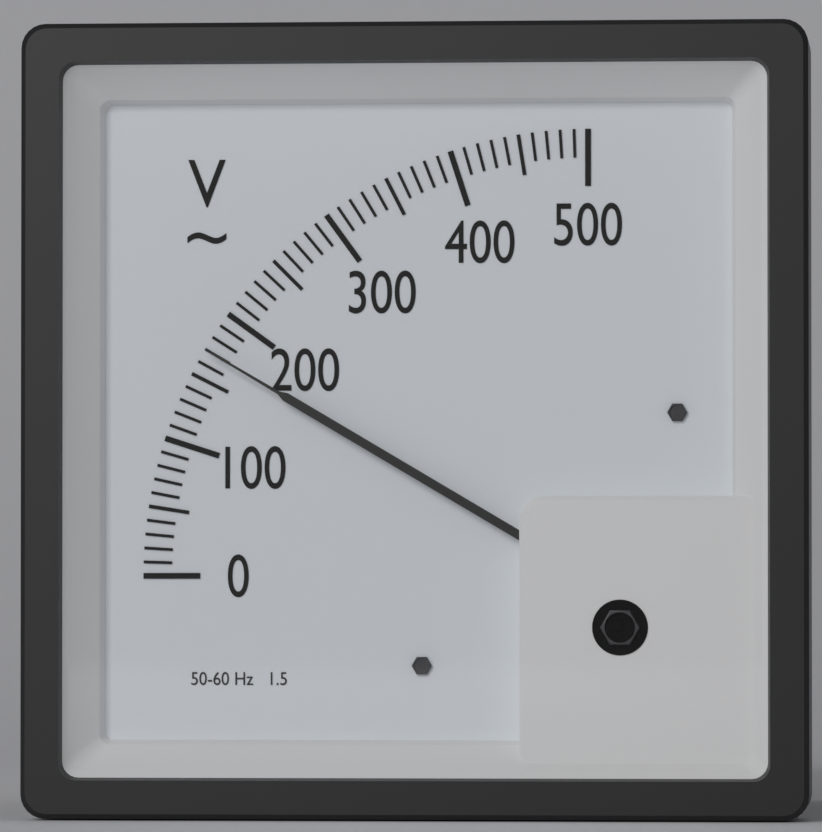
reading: 170 V
